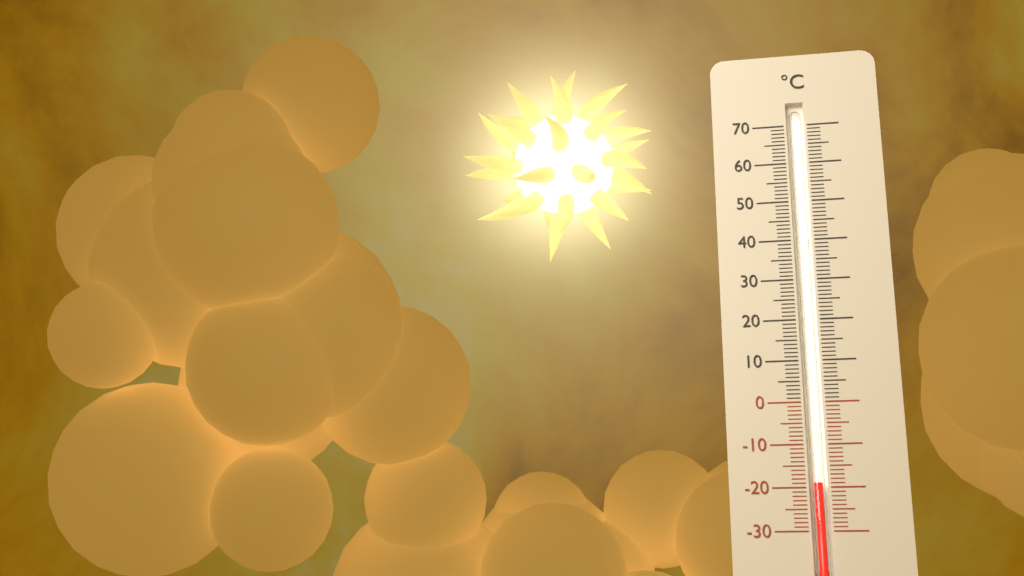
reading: -19 °C
